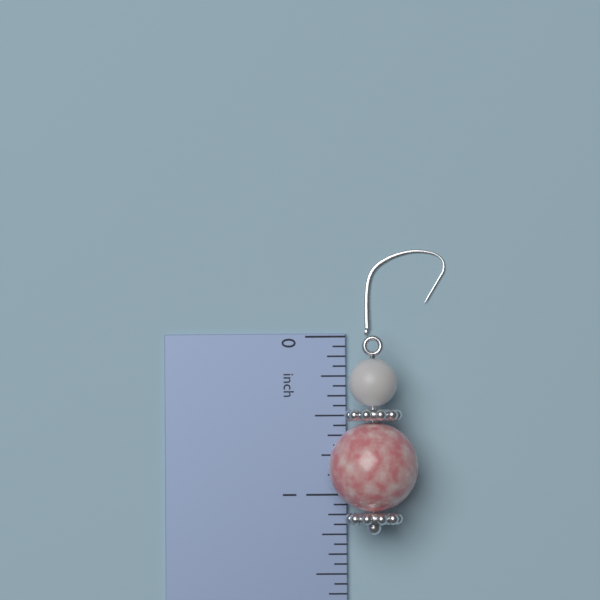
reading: 1.2500 inch
